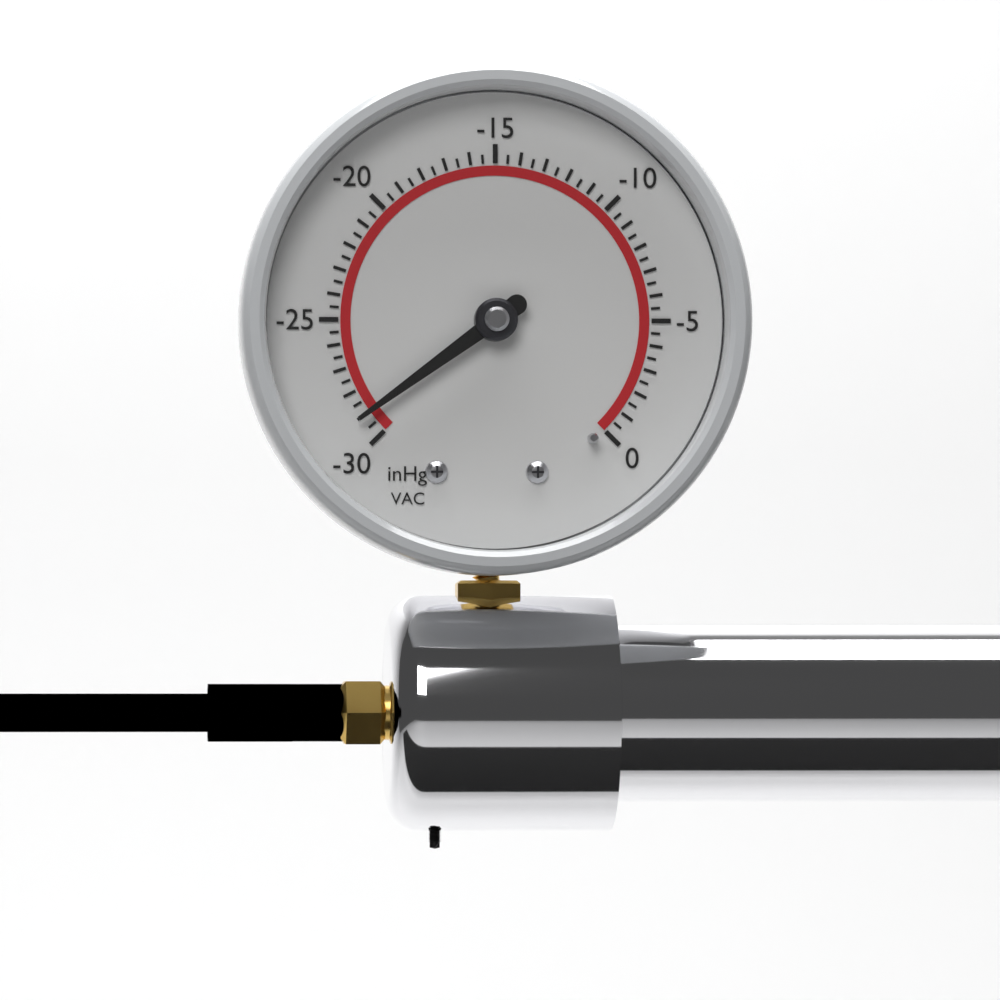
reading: -29.0 inHg
